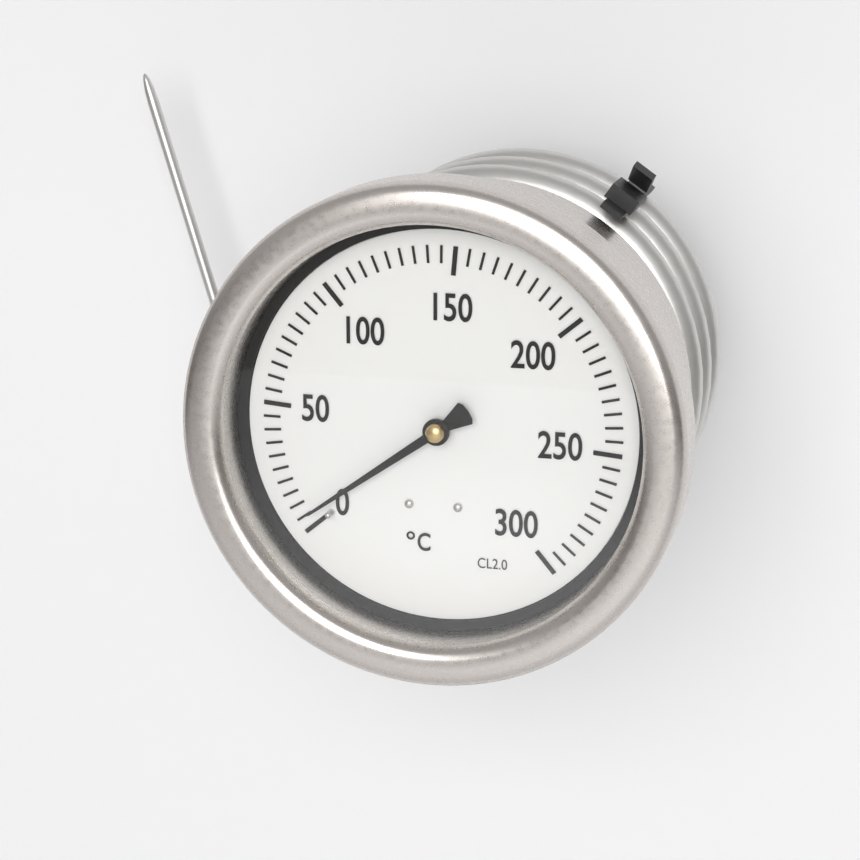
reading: 5 °C
